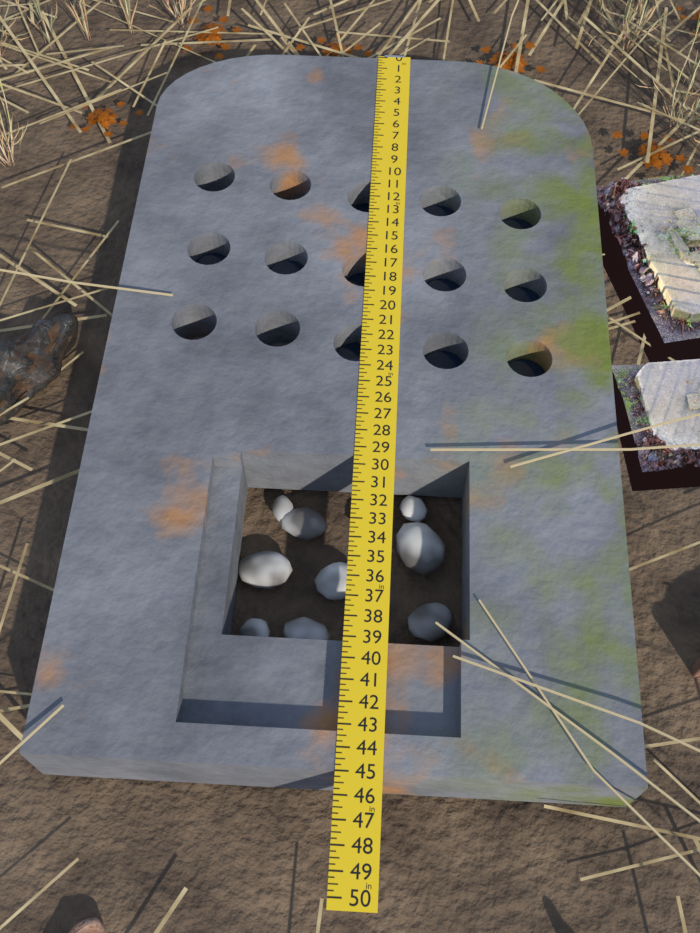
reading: 45.00 in
